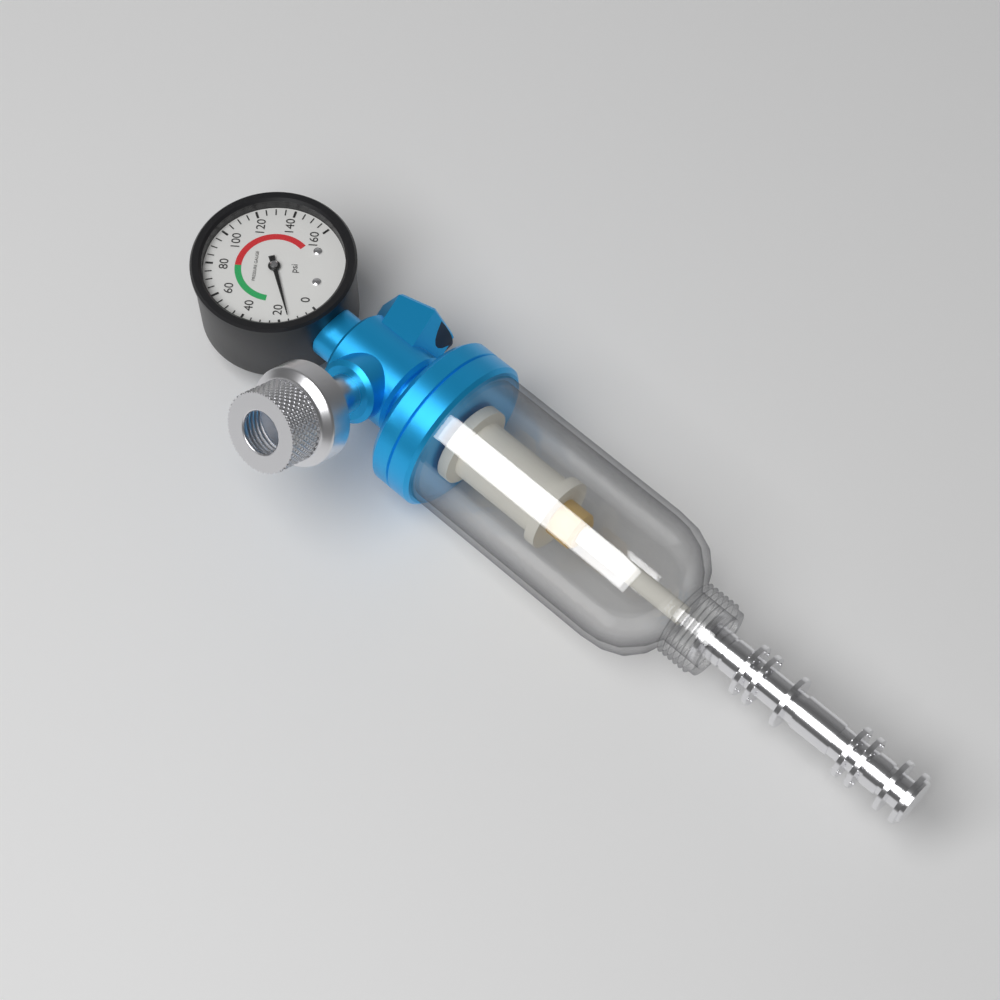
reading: 15 psi
